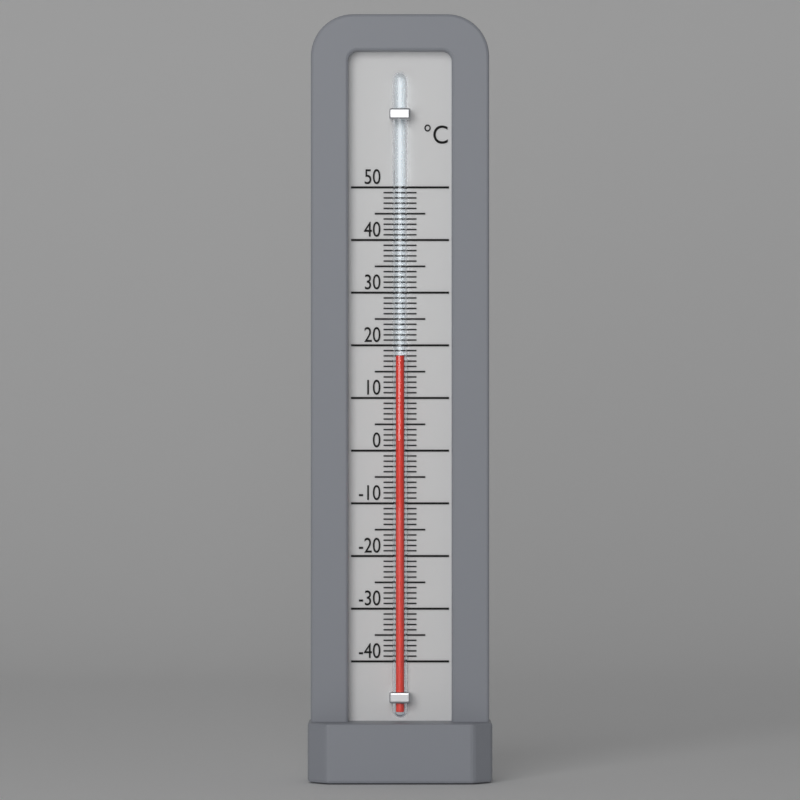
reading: 18 °C
